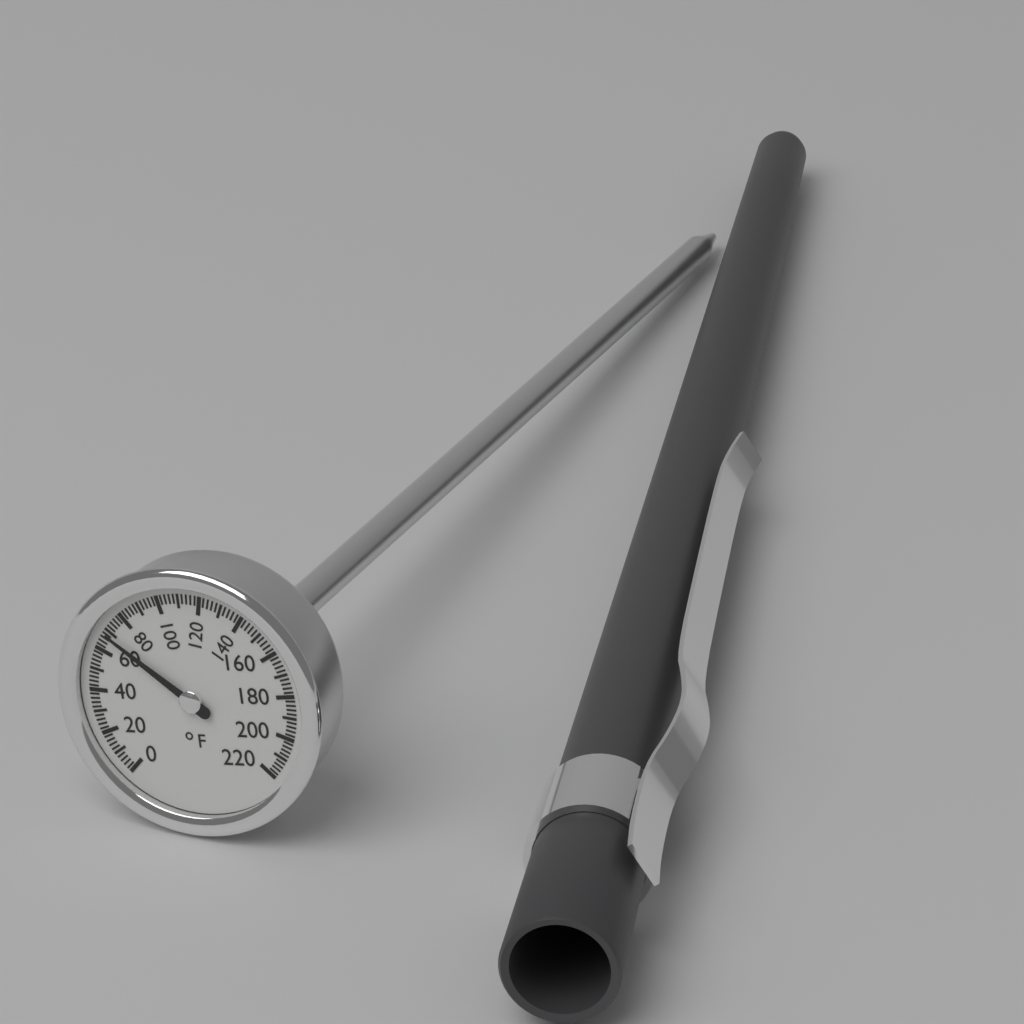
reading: 68 °F
